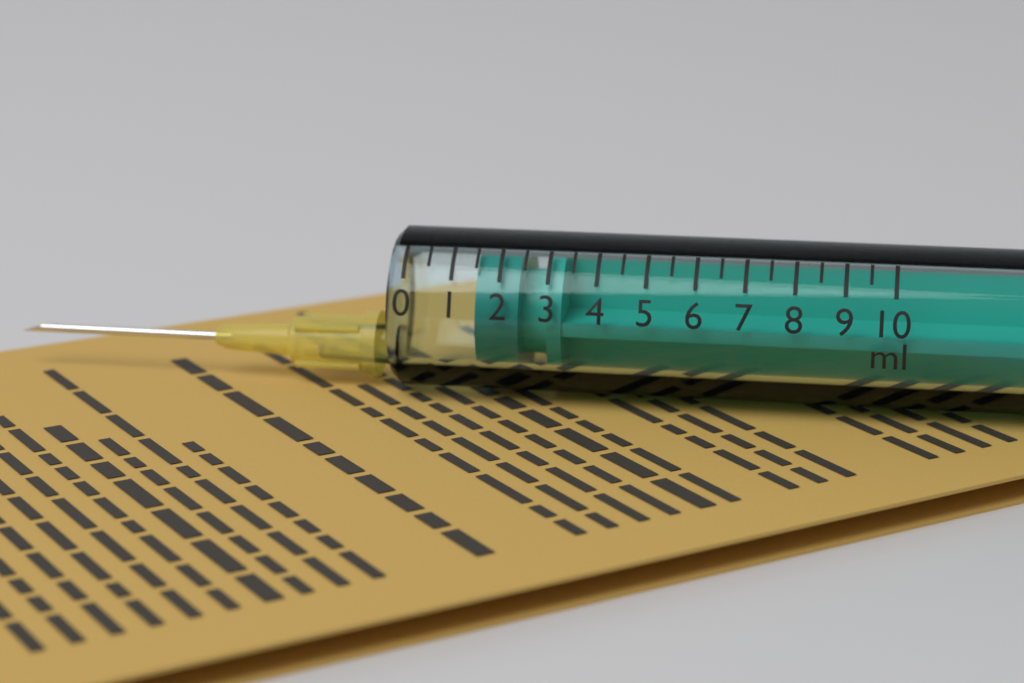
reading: 1.5 ml
